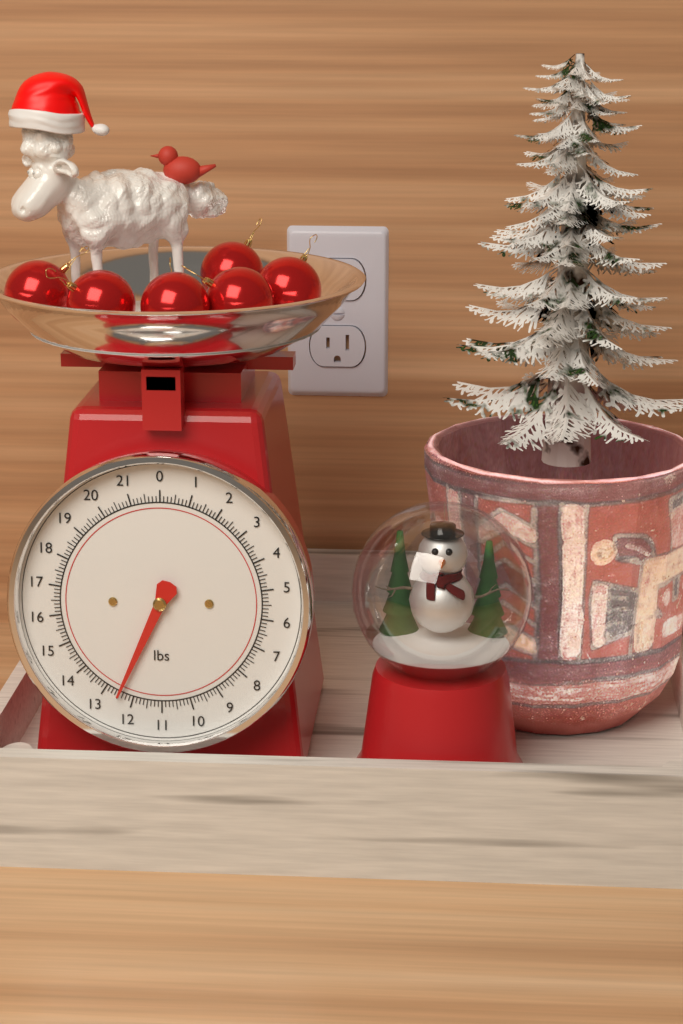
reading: 12.500 lbs
